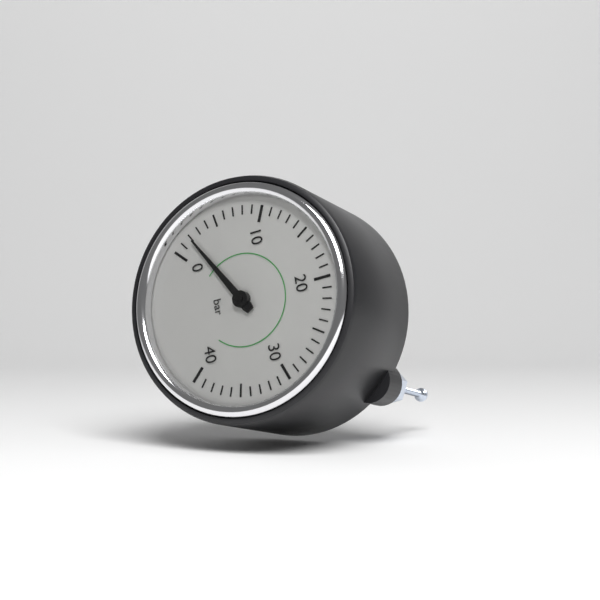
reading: 2 bar
